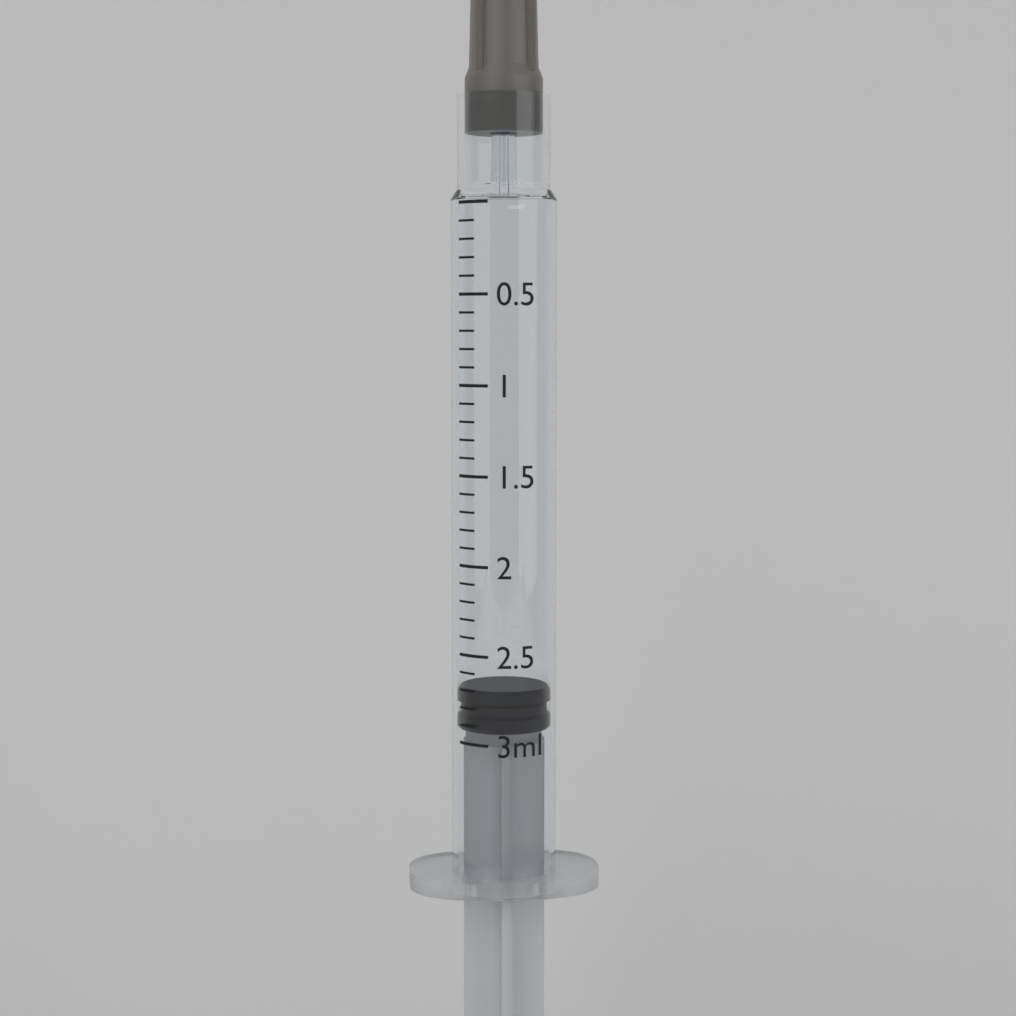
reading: 2.7 ml
